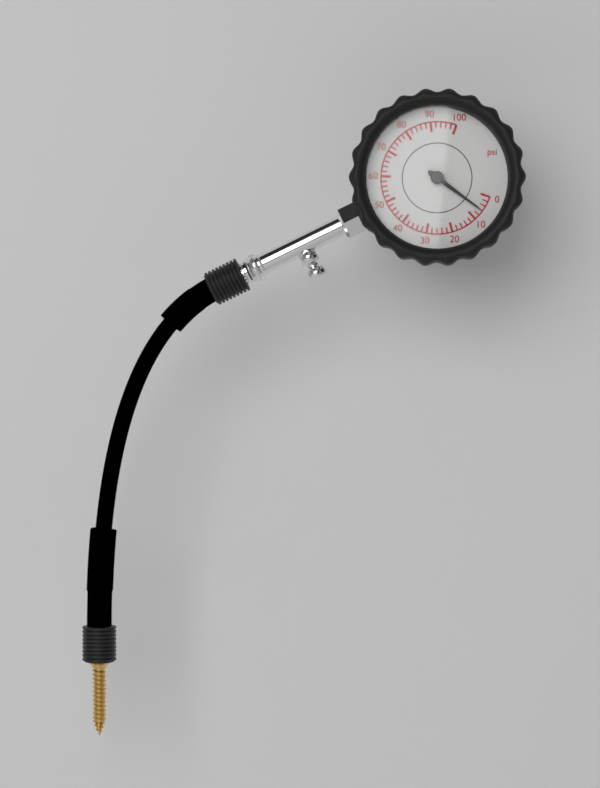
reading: 6 psi
